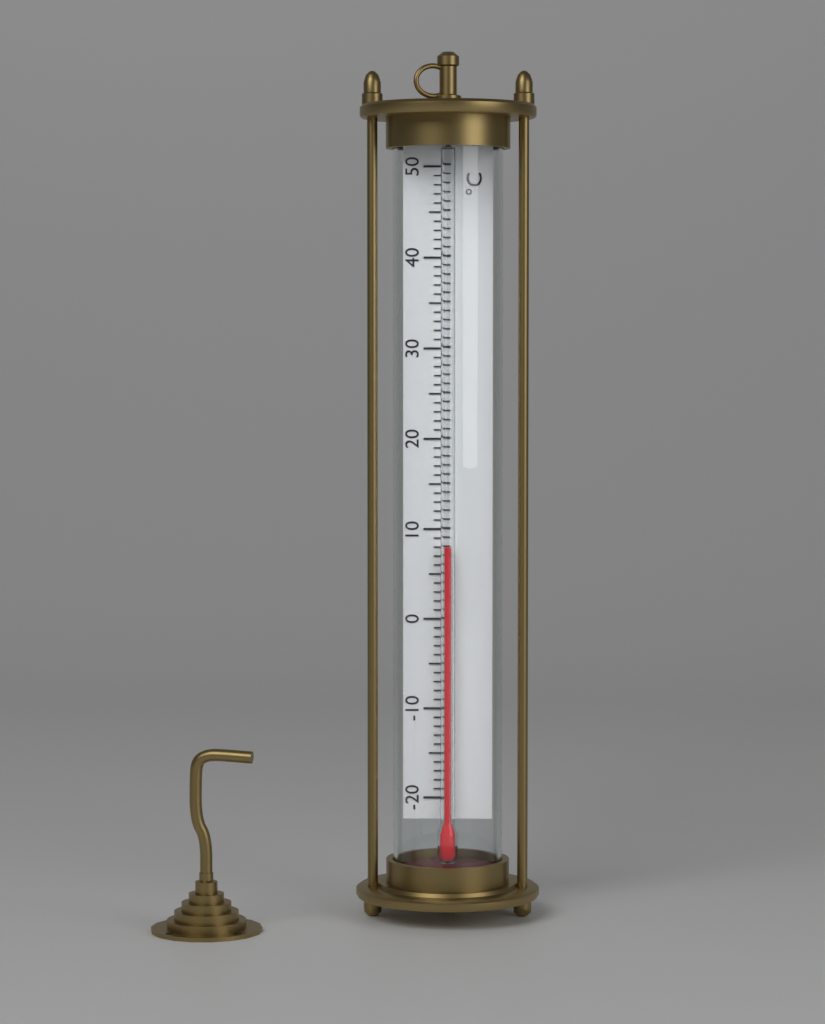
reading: 8 °C
